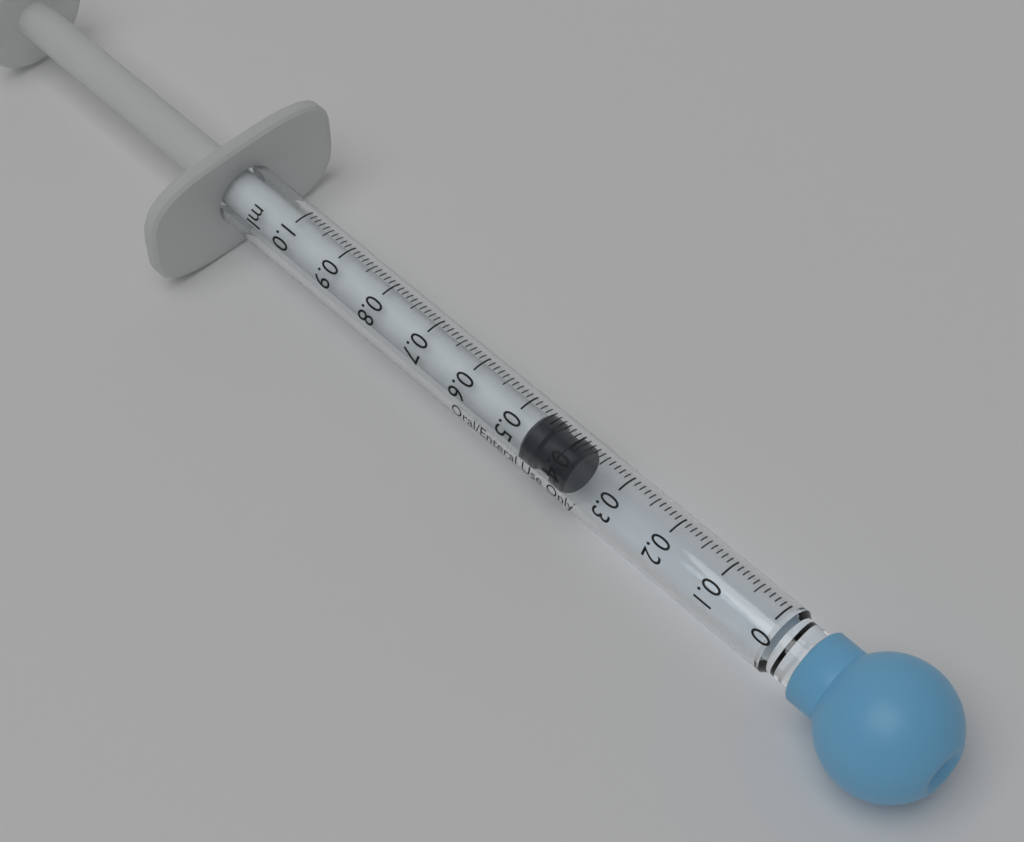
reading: 0.38 ml
